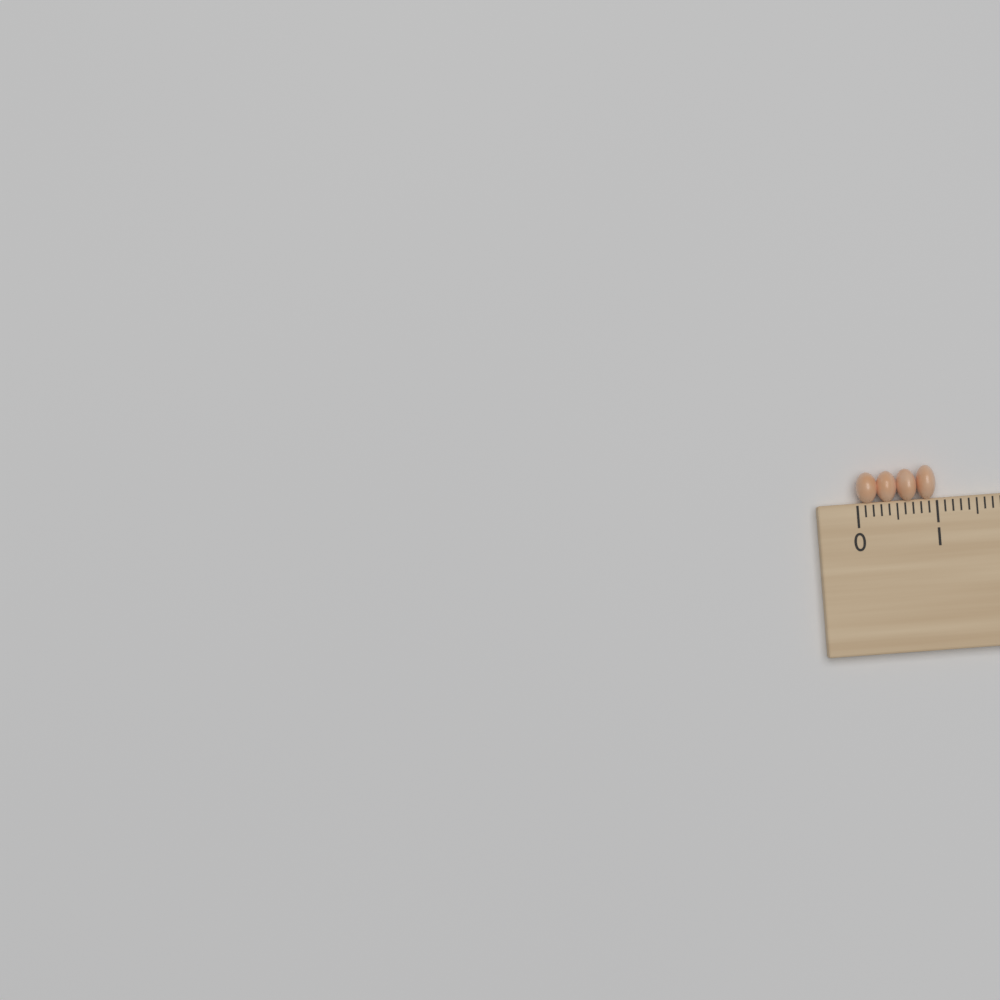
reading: 1.0 cm
